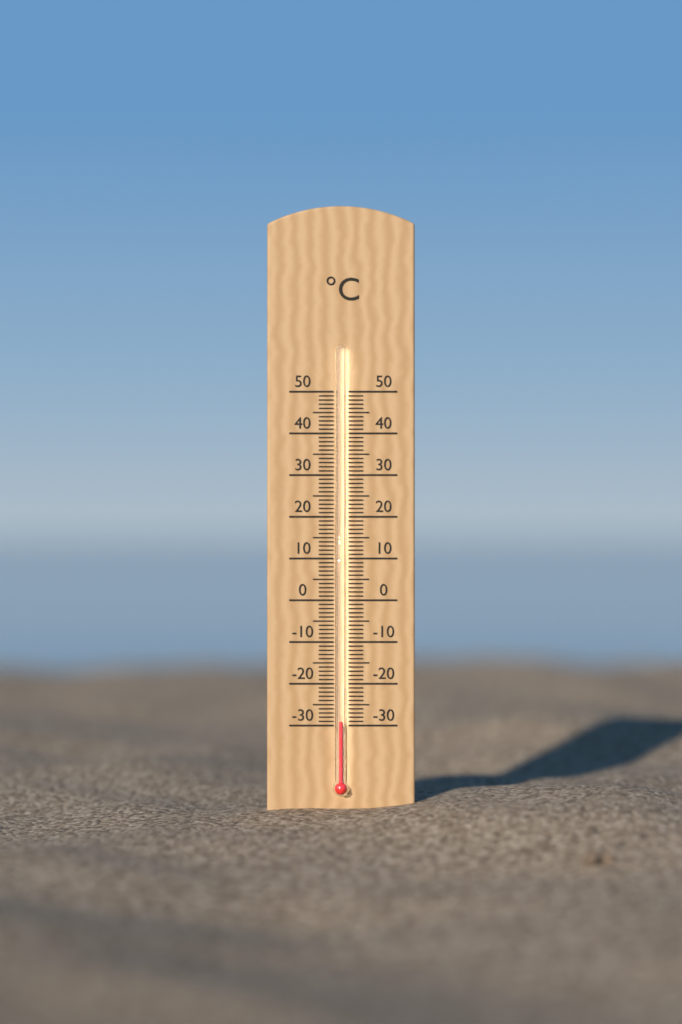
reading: -29 °C
